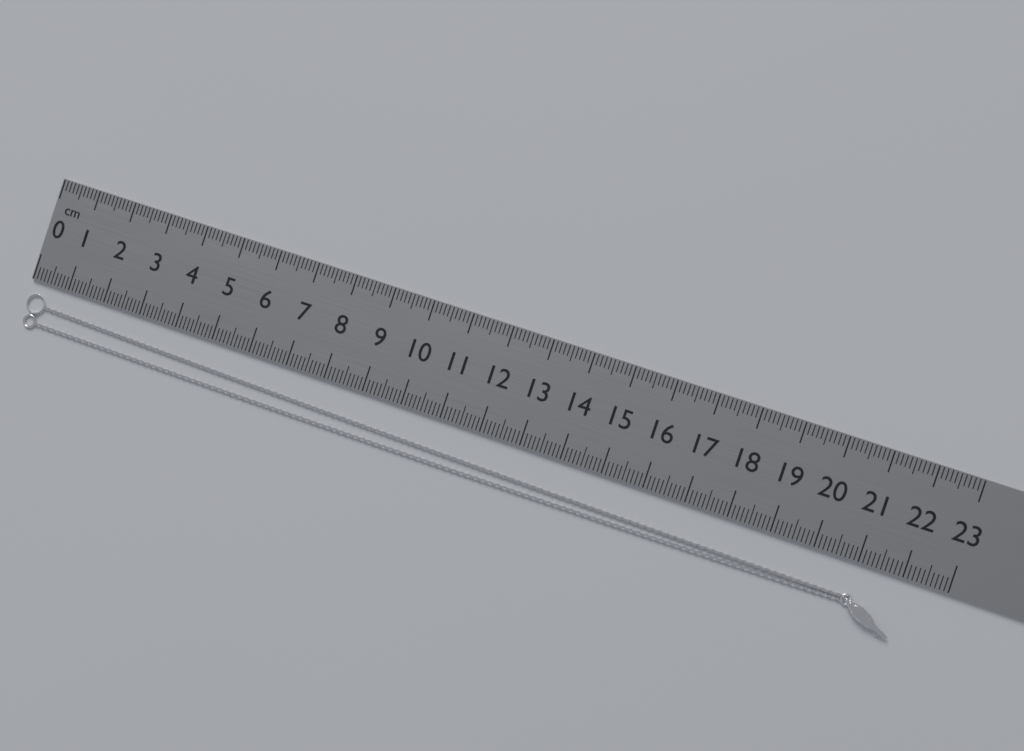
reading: 22.1 cm
